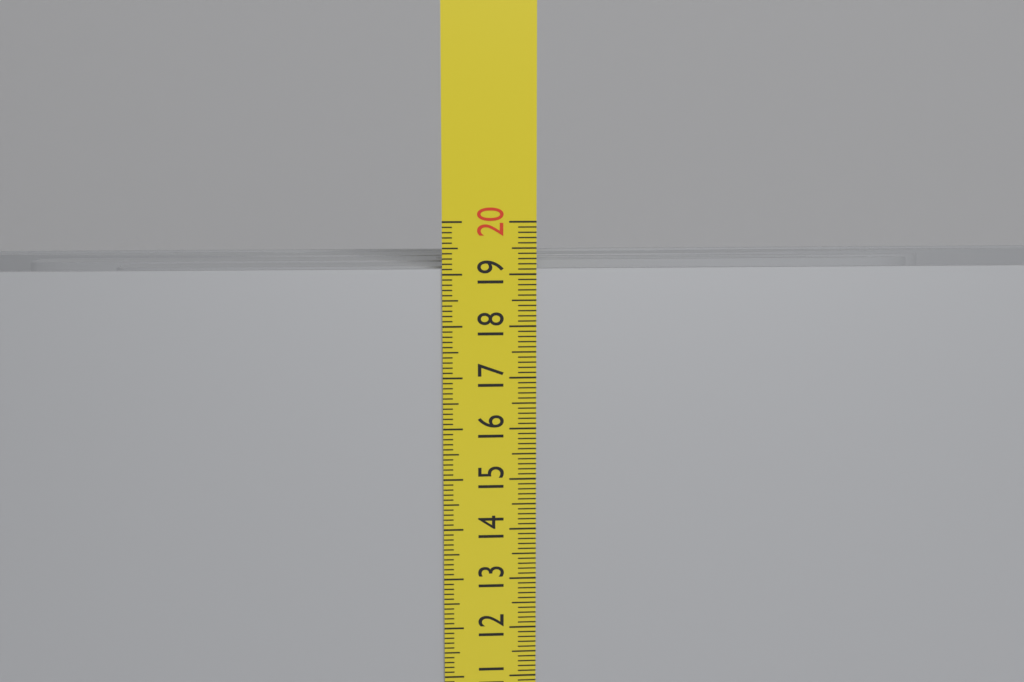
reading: 19.1 cm
